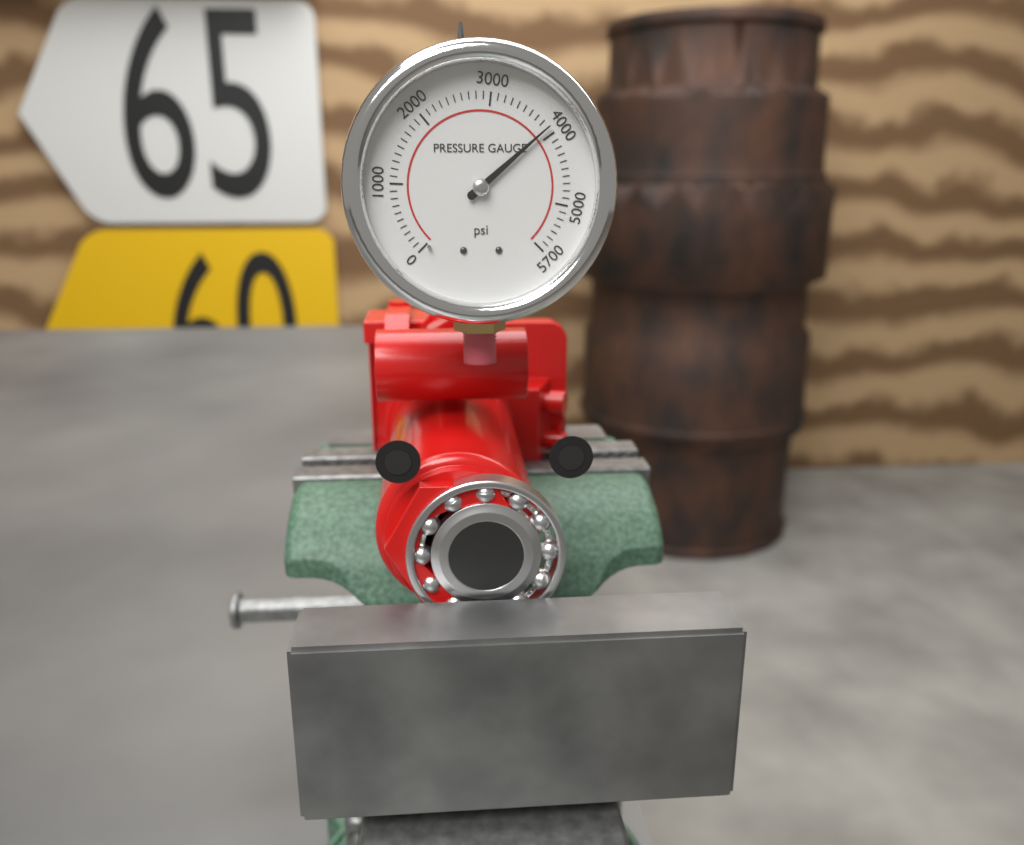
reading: 3900 psi
